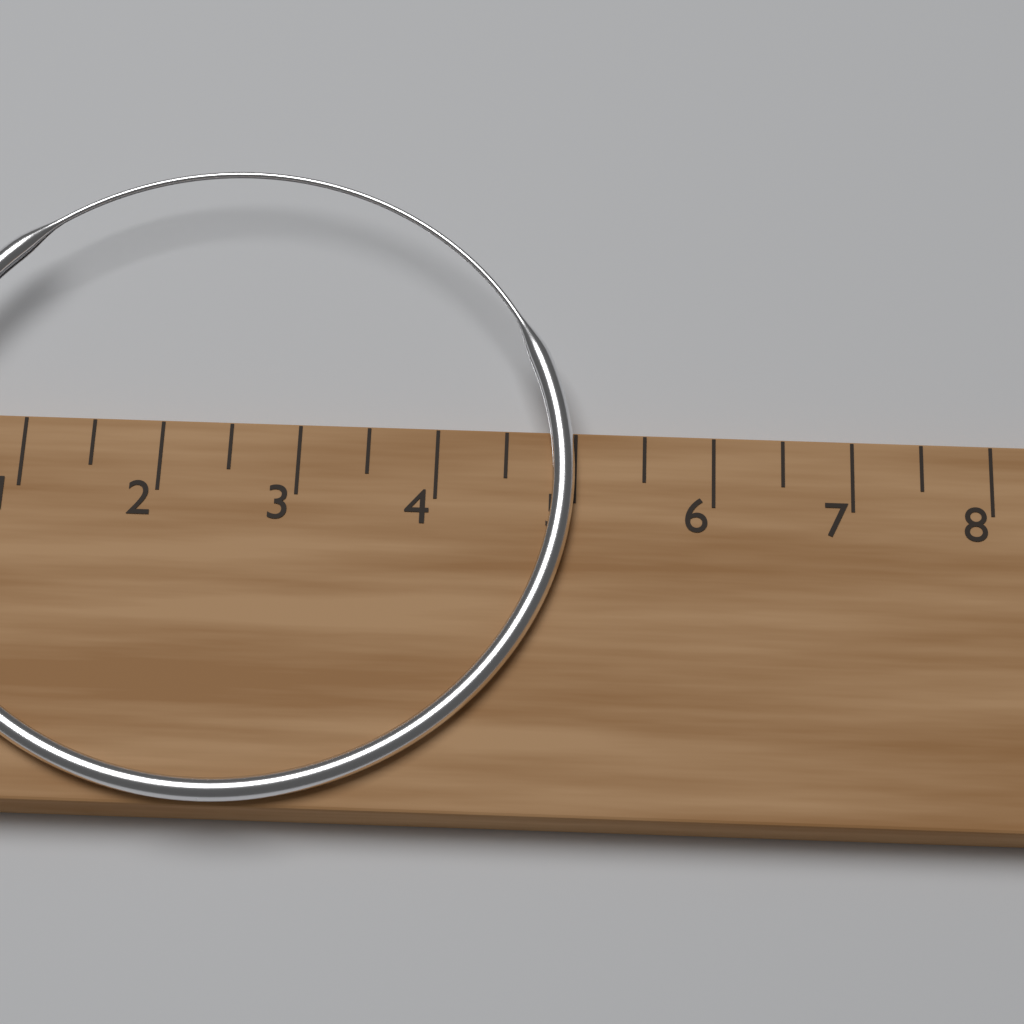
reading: 5.0 cm
